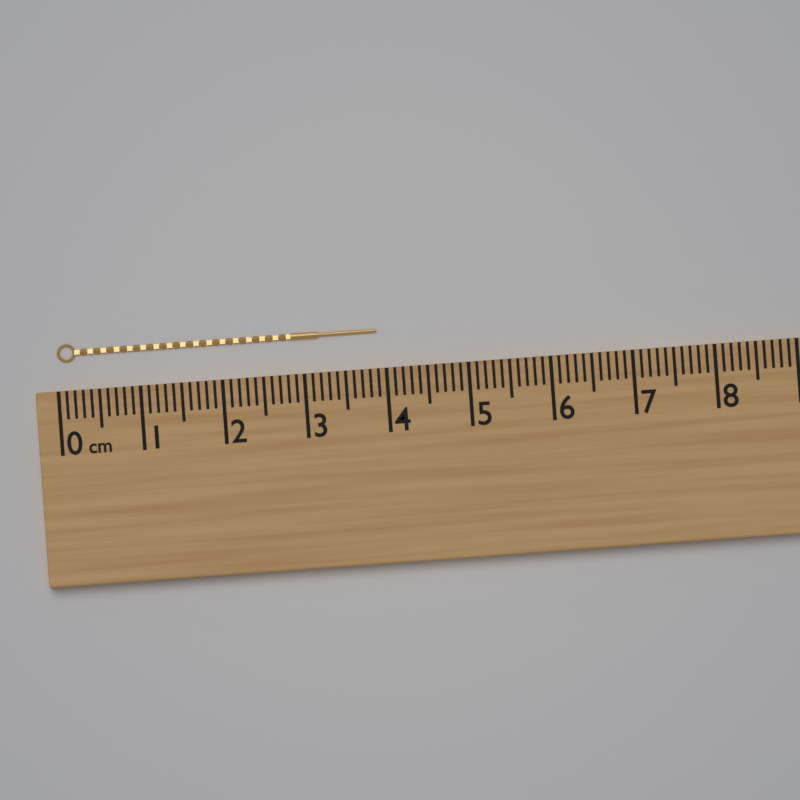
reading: 3.9 cm
